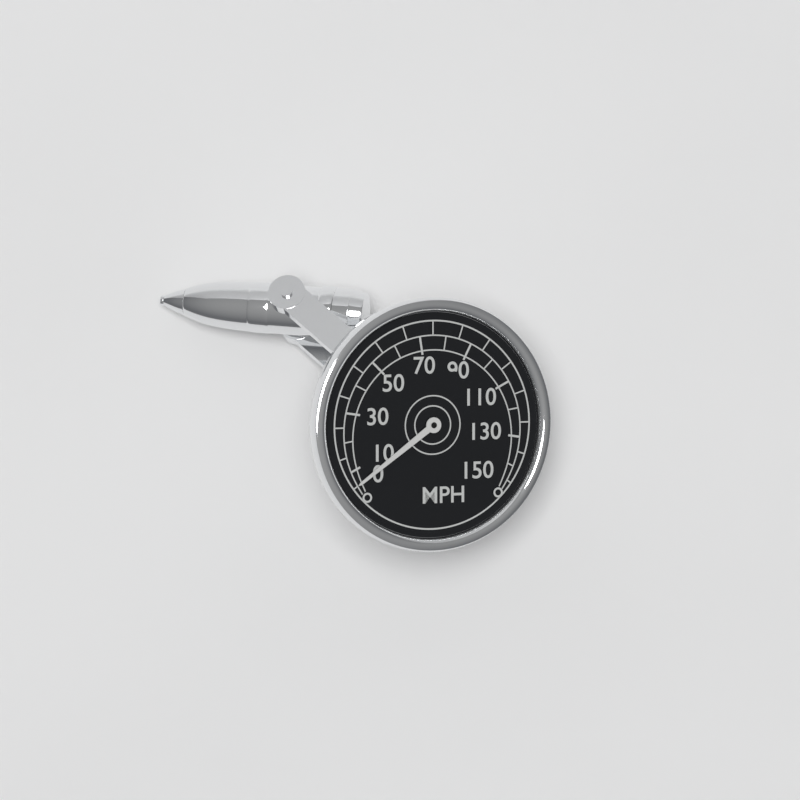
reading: 5 MPH
